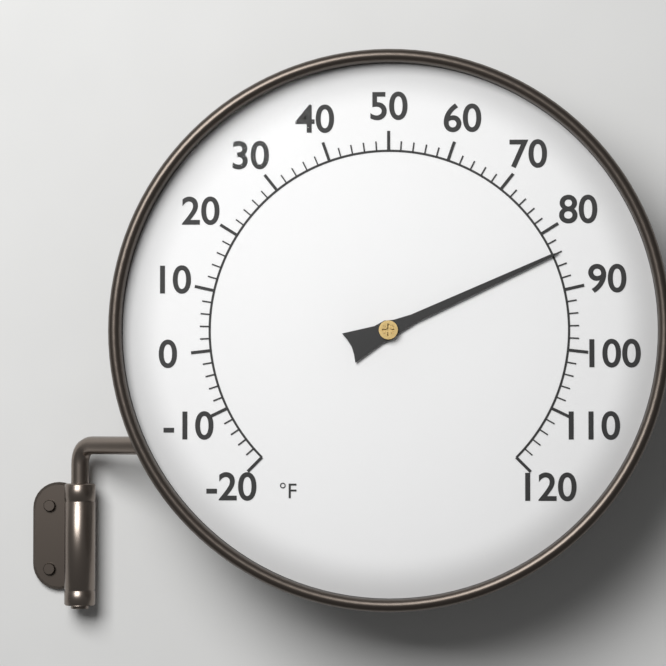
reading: 84 °F
